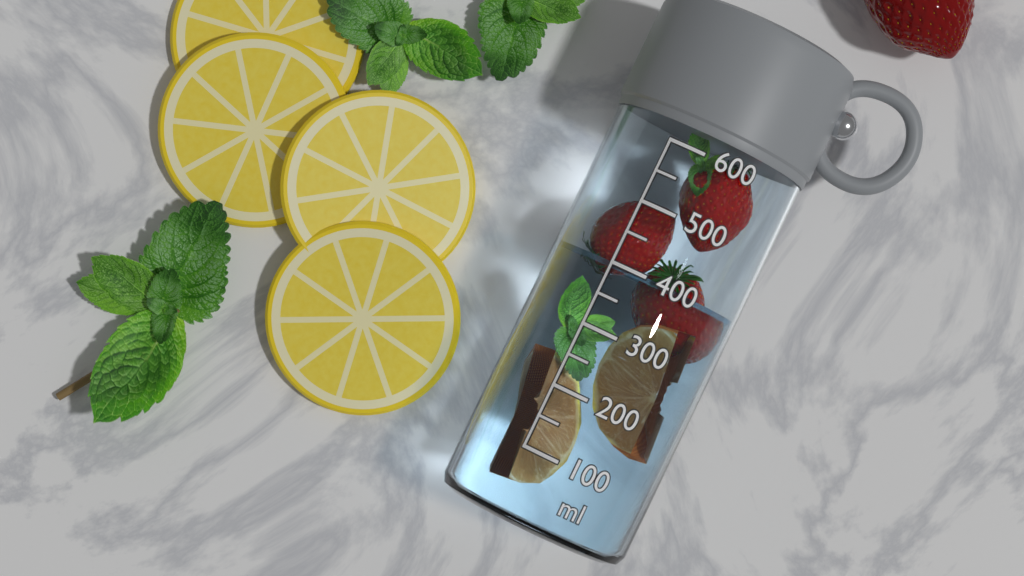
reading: 400 ml
